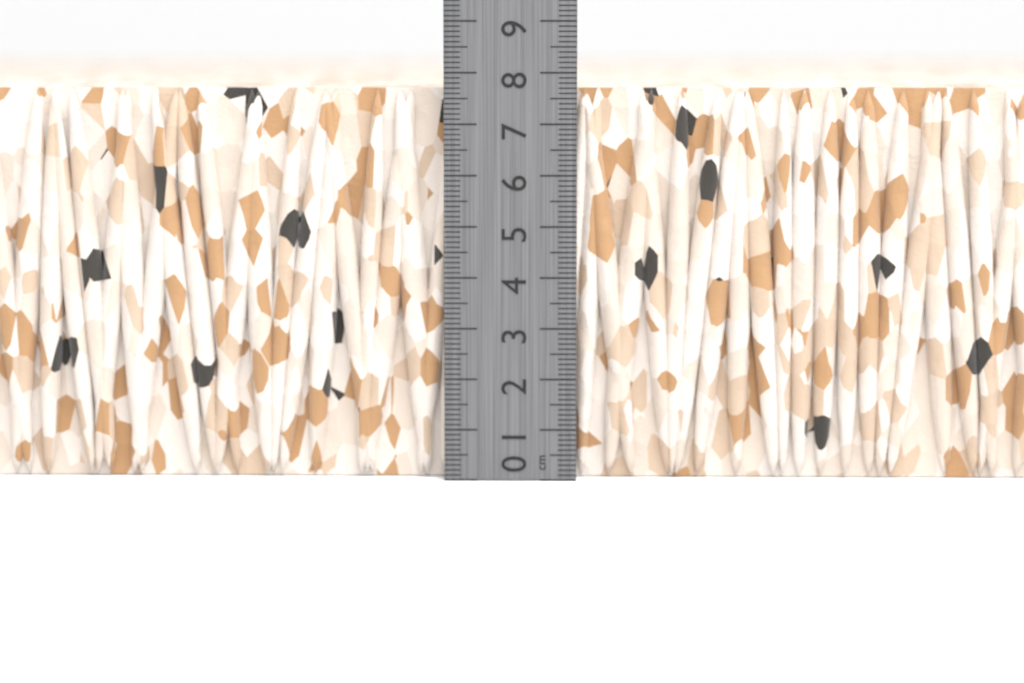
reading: 7.7 cm
